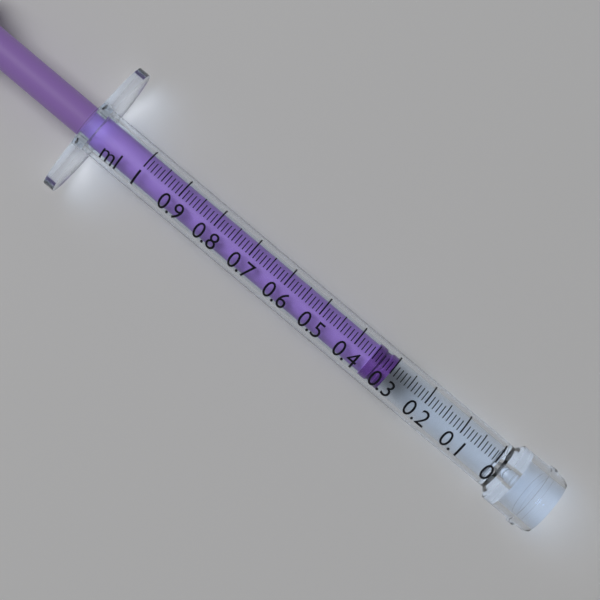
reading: 0.30 ml
